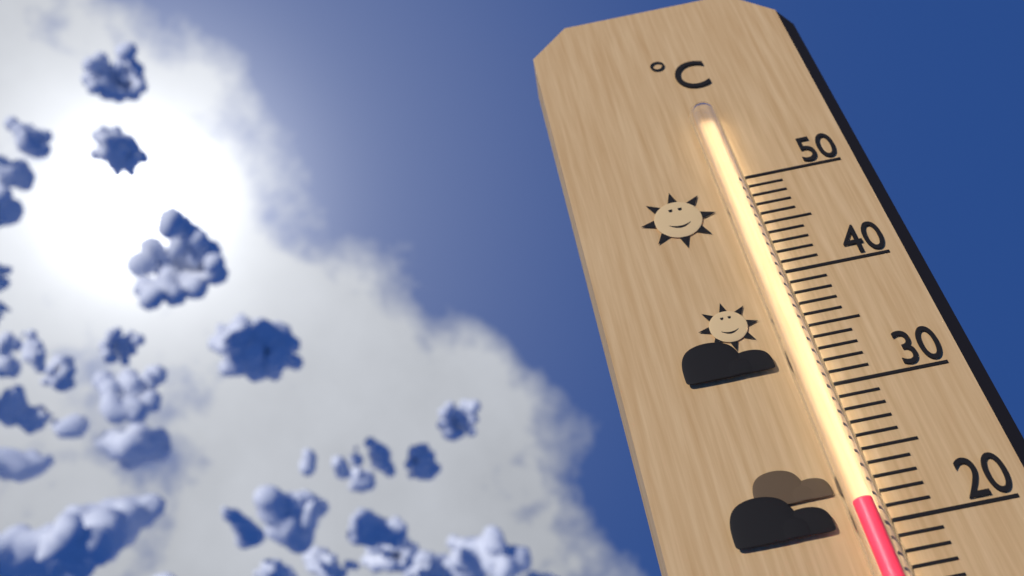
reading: 21 °C
